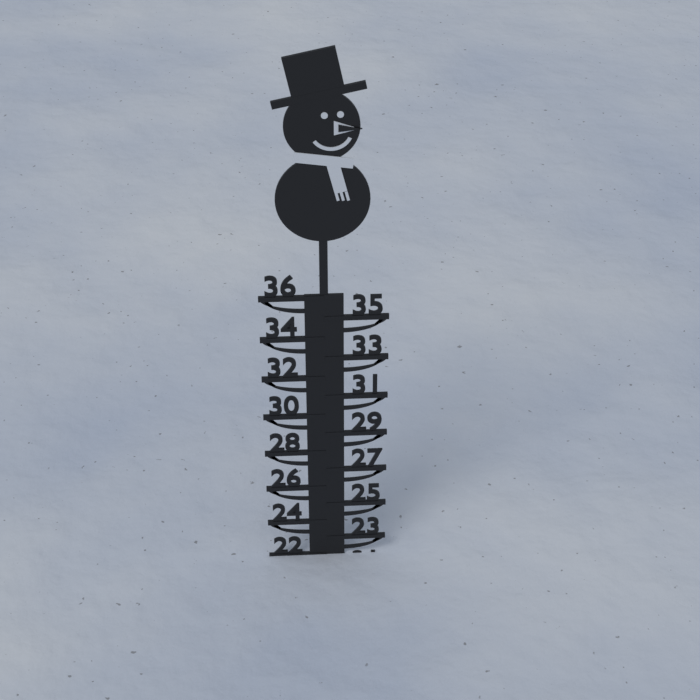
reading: 22 (no unit)
